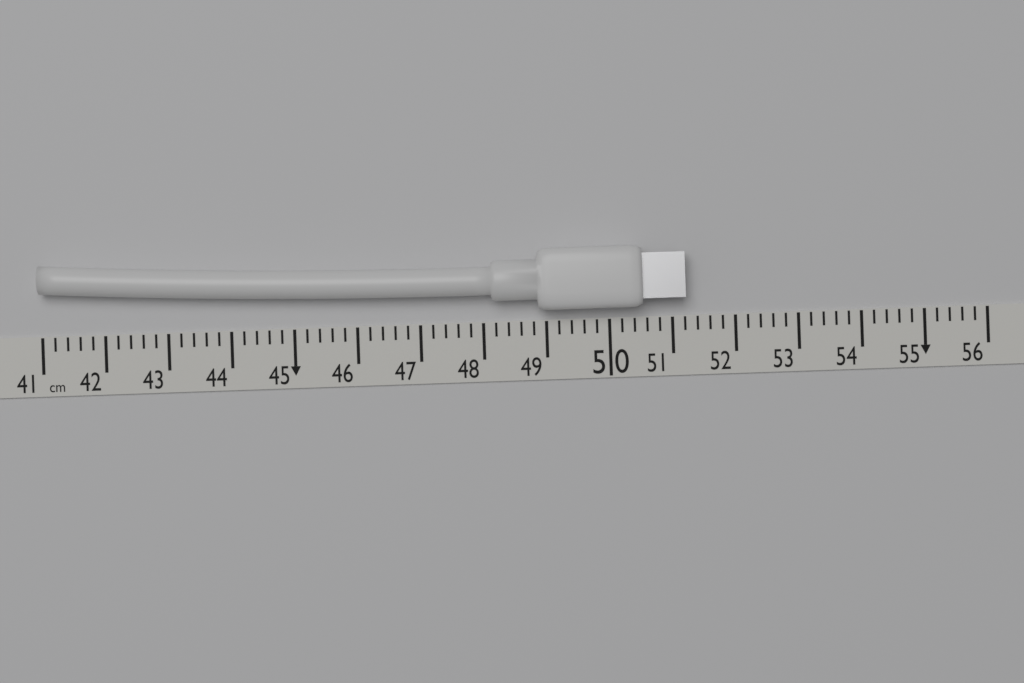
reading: 51.2 cm
